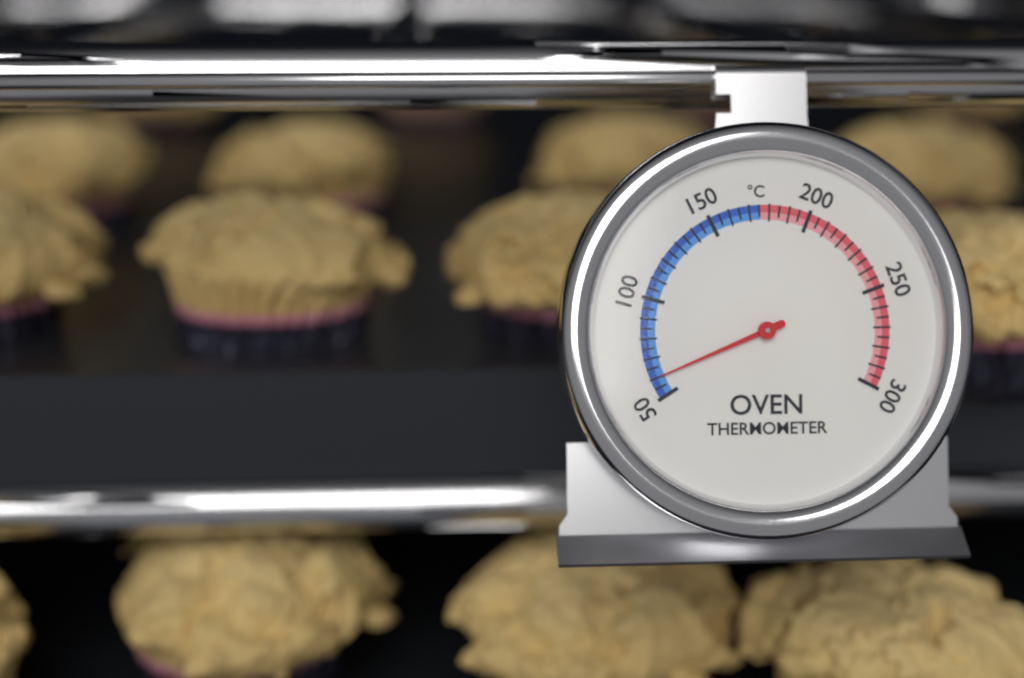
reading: 60 °C
